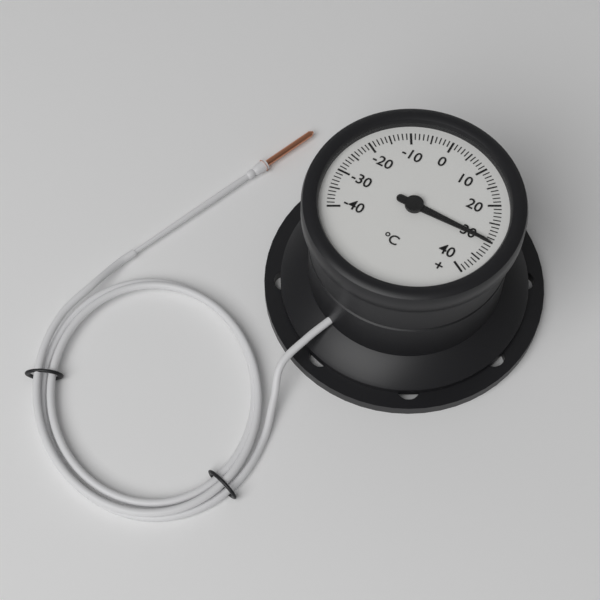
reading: 30 °C
